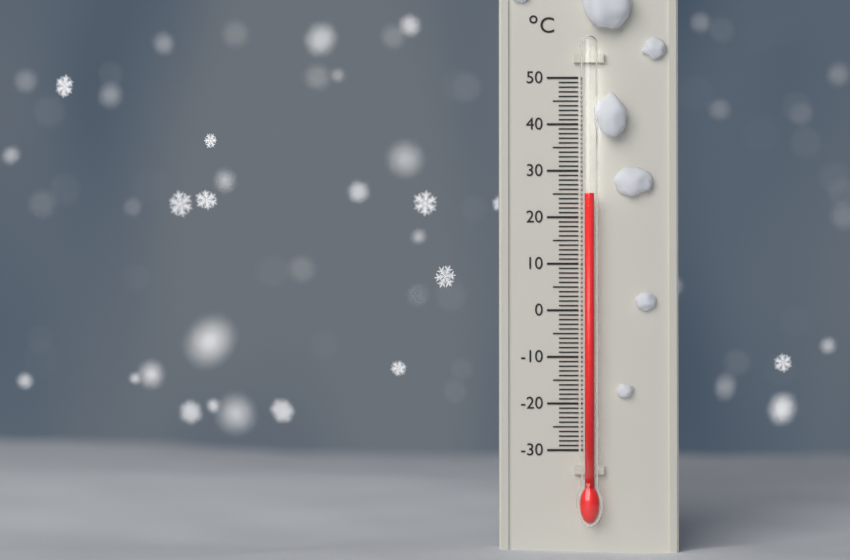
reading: 25 °C
